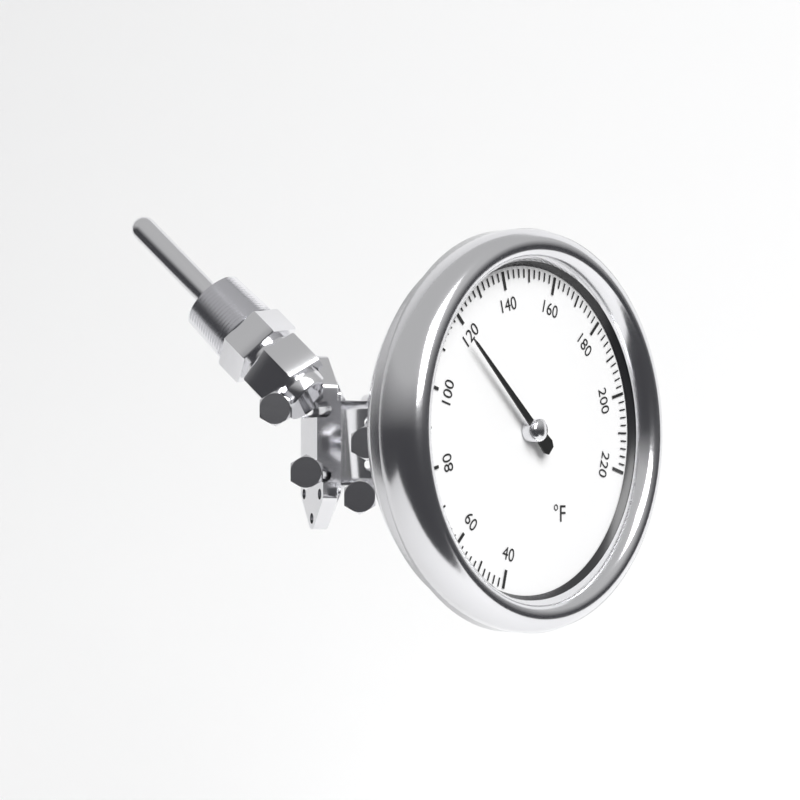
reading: 118 °F
